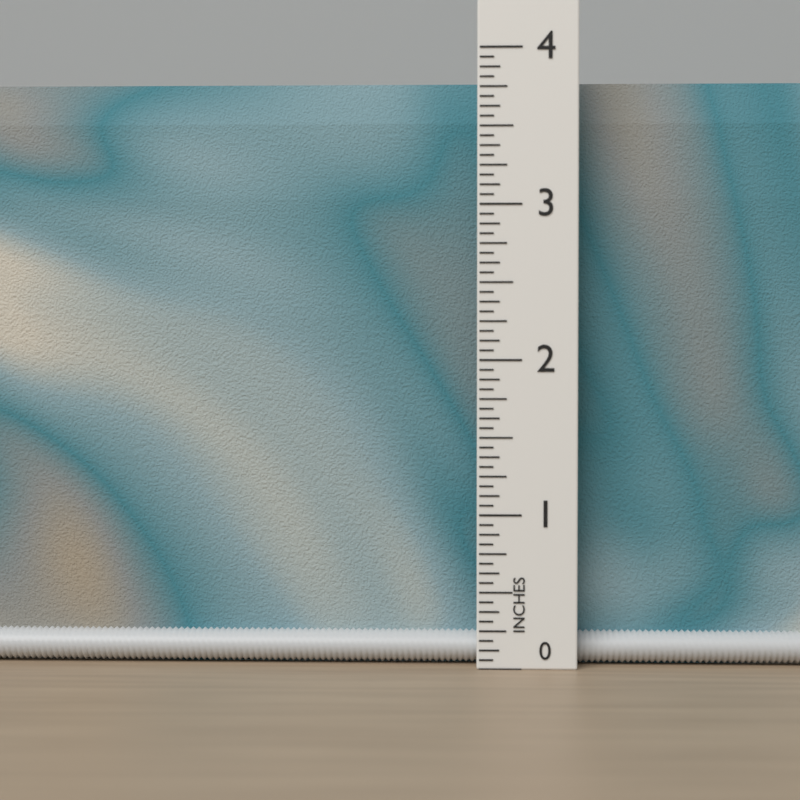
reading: 3.8125 in
